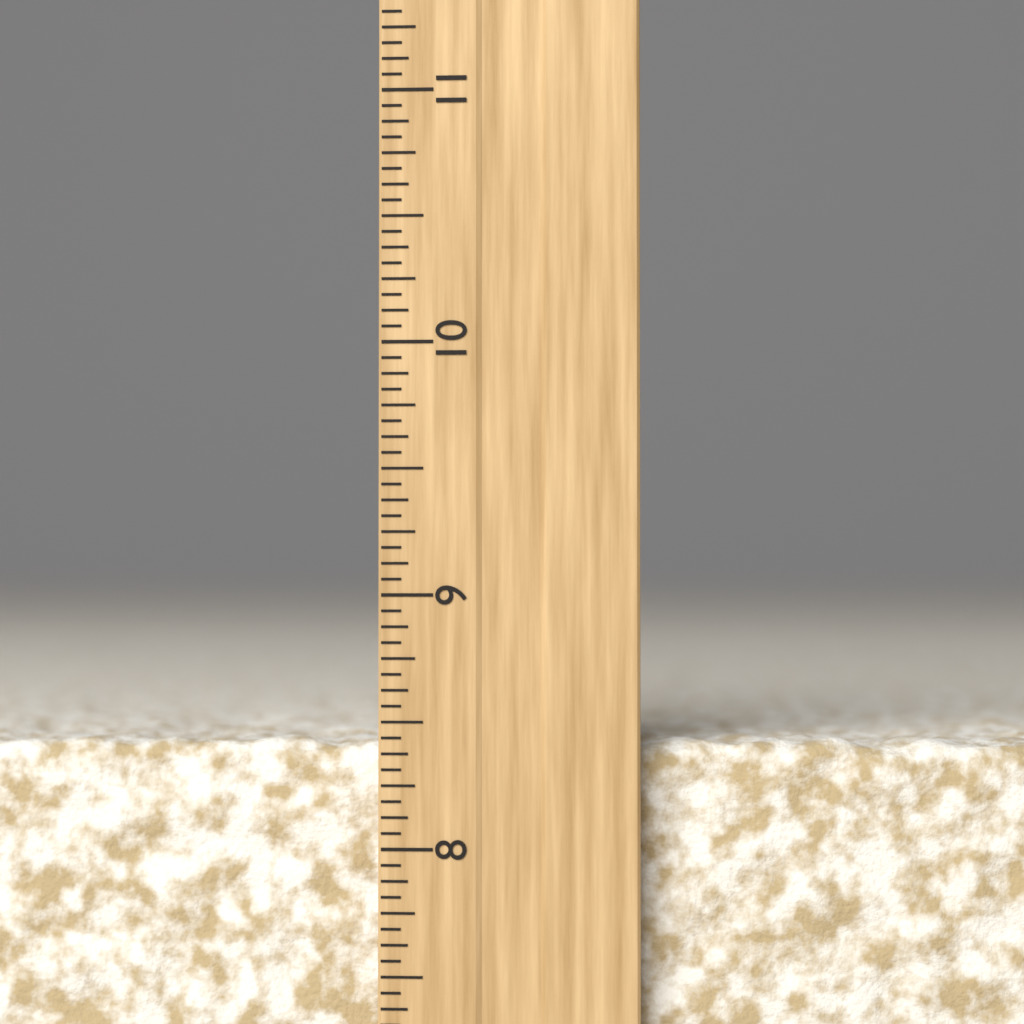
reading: 8.4375 inch
